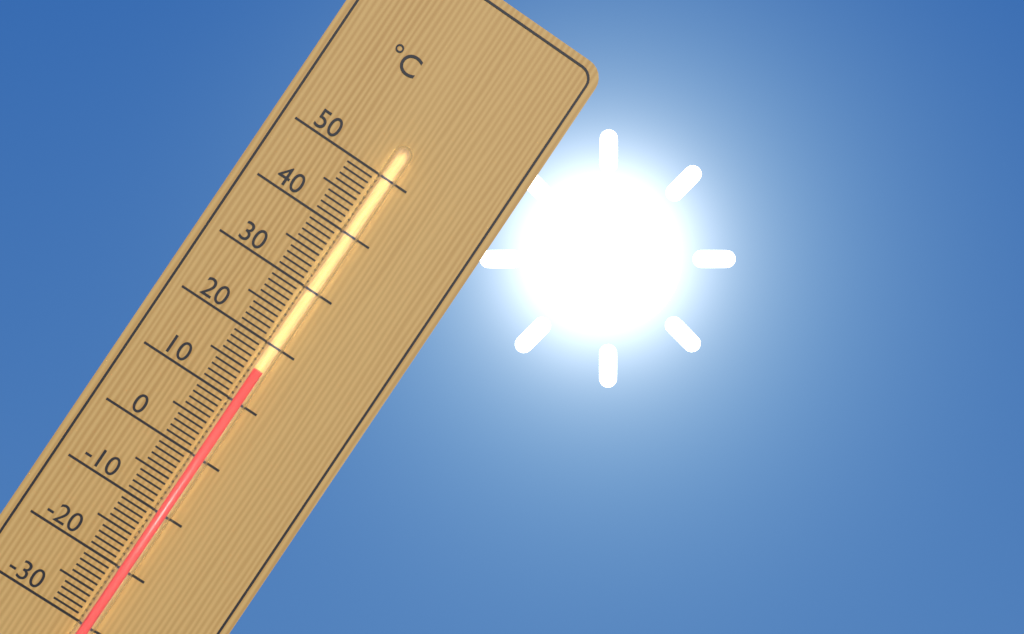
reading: 16 °C
